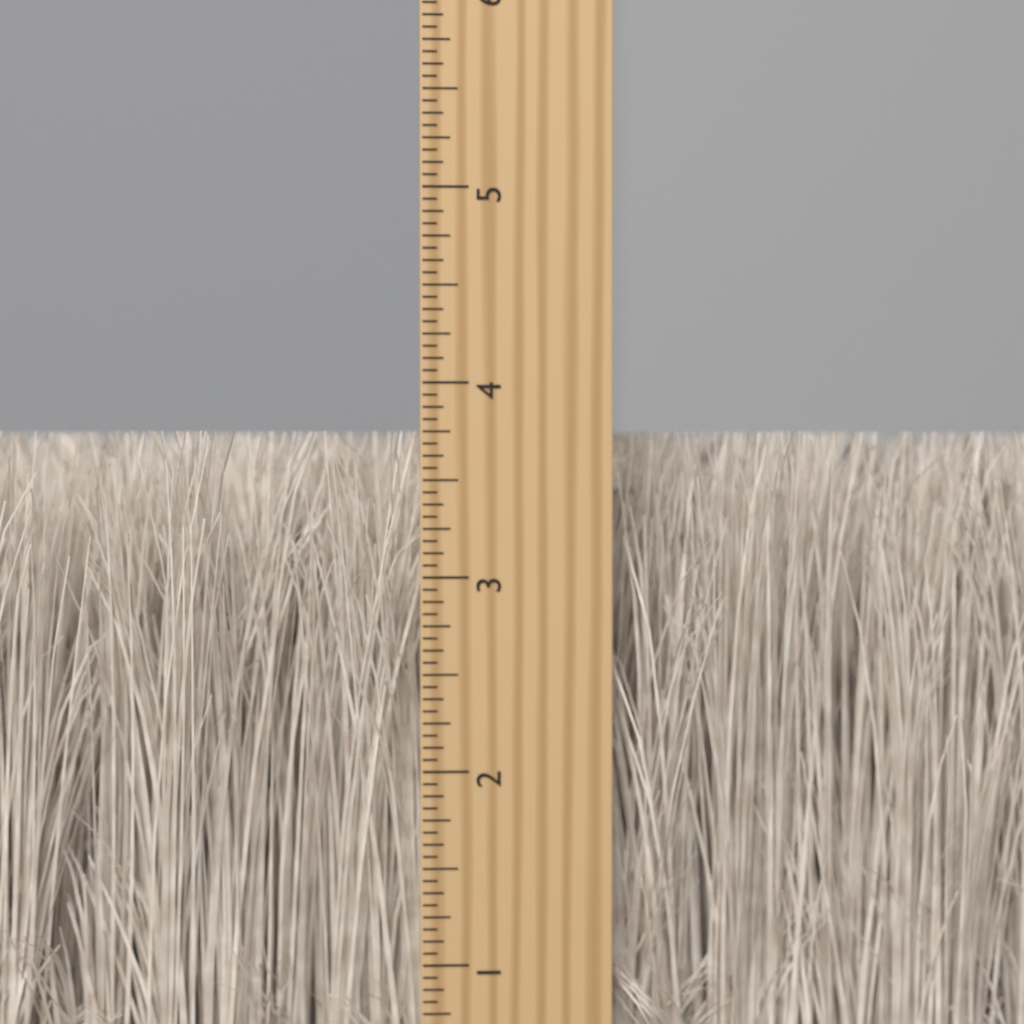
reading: 3.7500 inch
